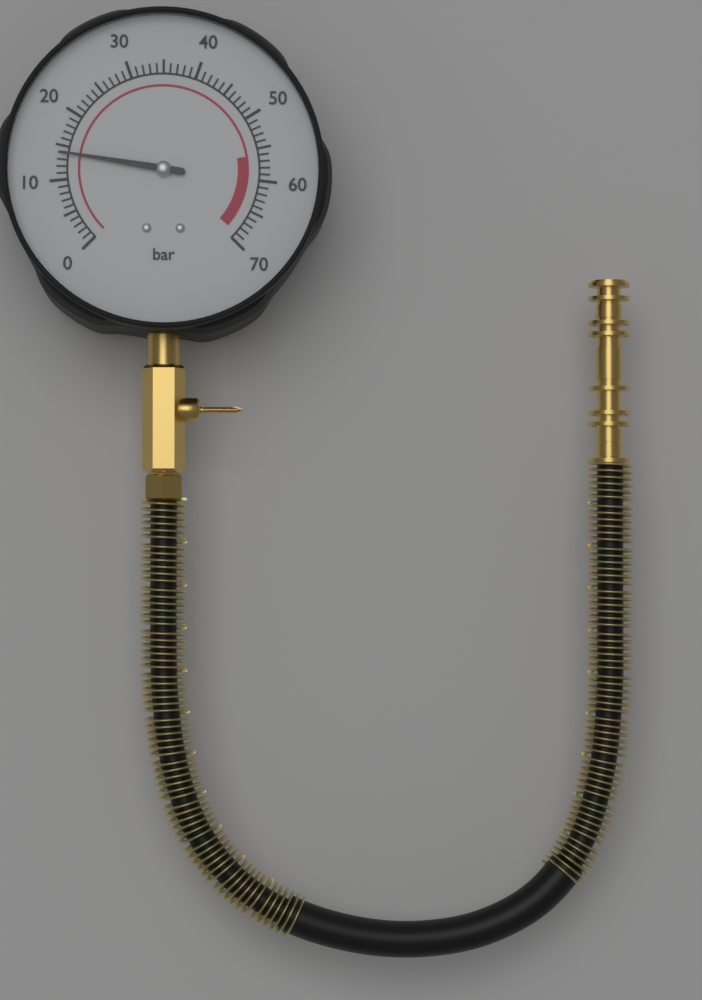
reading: 14 bar
